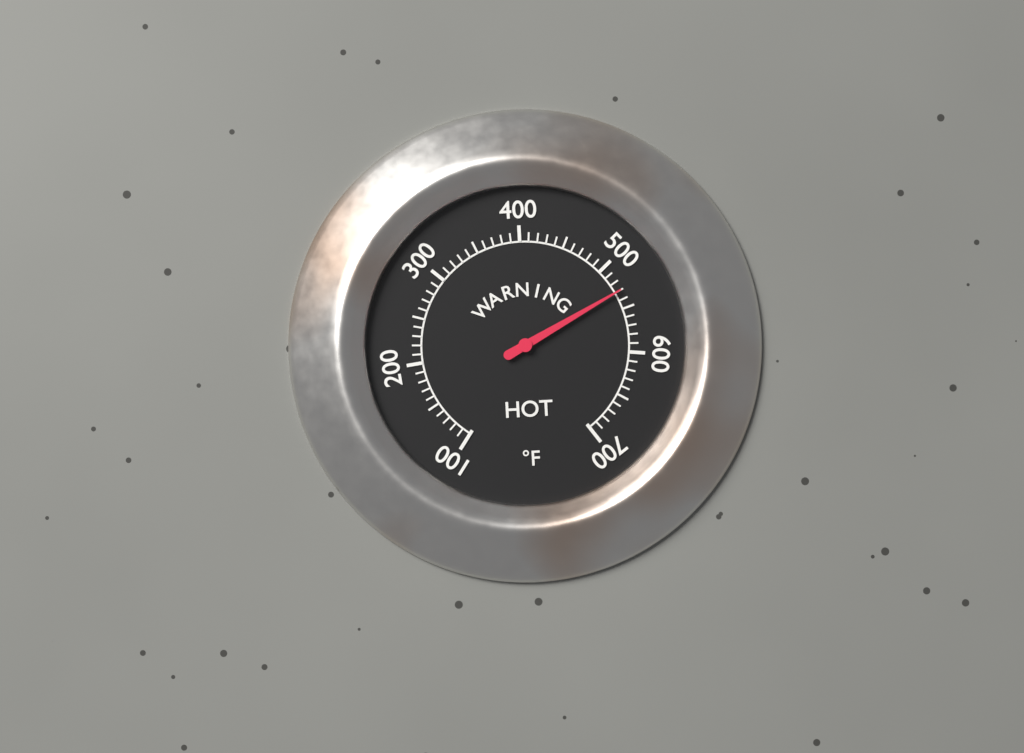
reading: 530 °F
